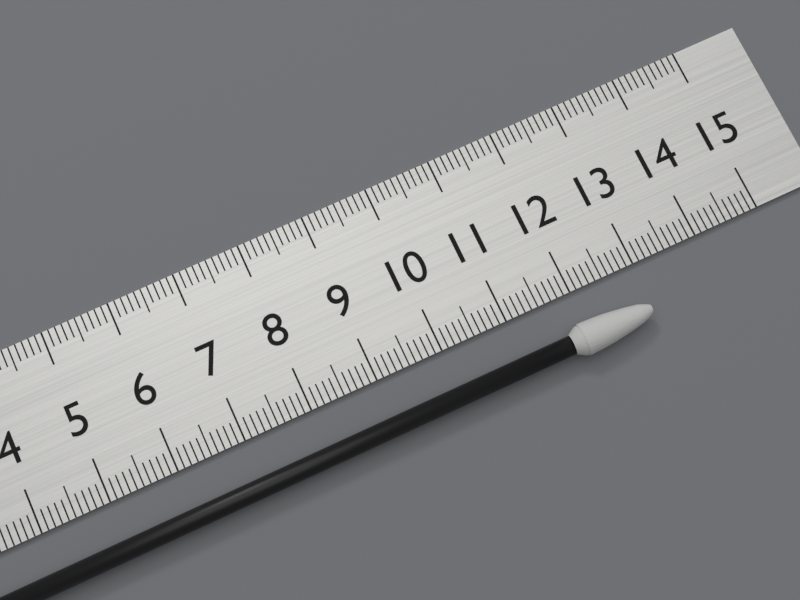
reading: 12.9 cm
